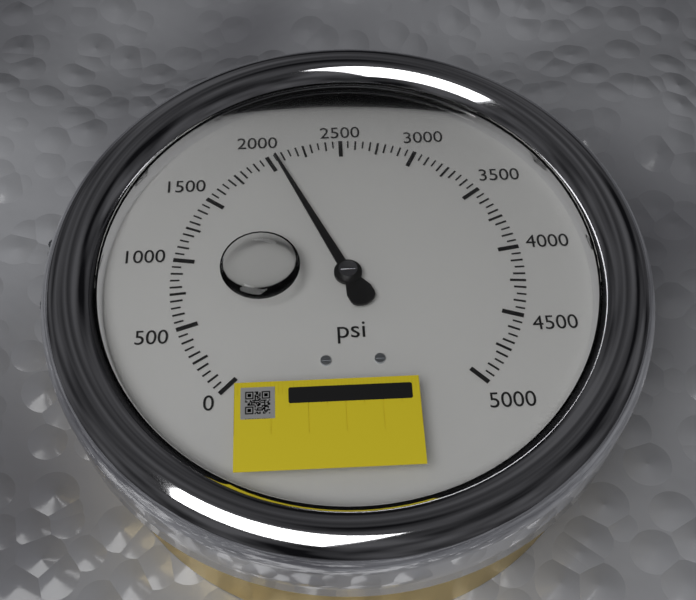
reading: 2050 psi
